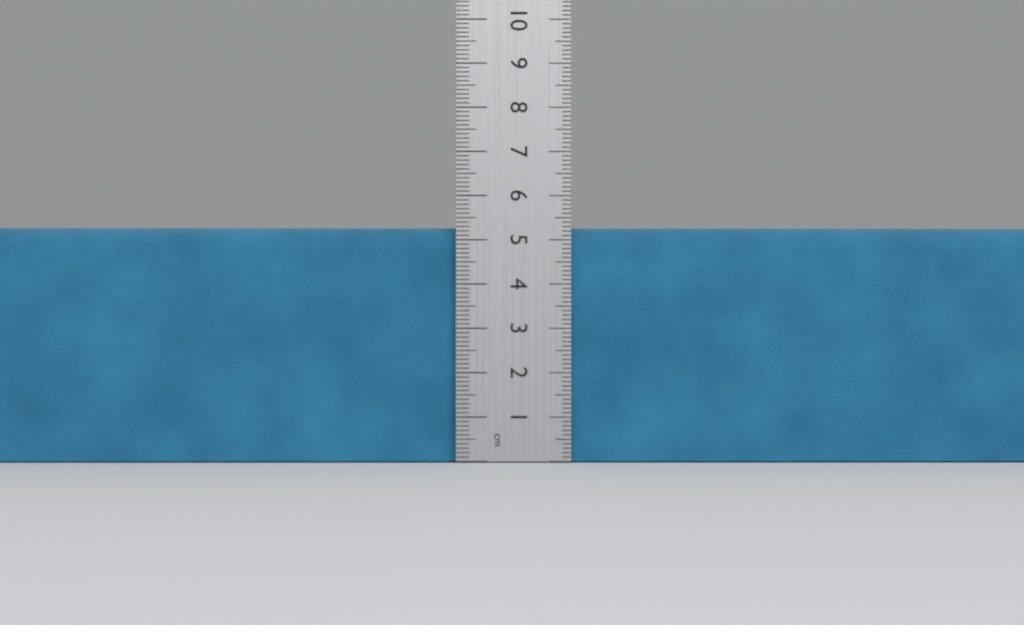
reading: 5.3 cm
